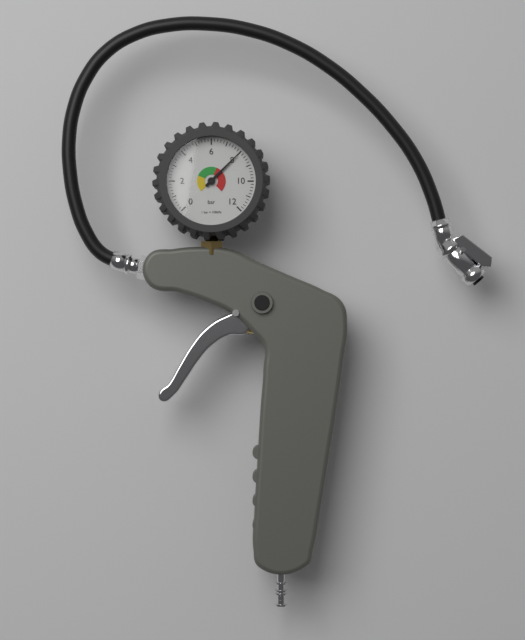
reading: 8.0 bar
